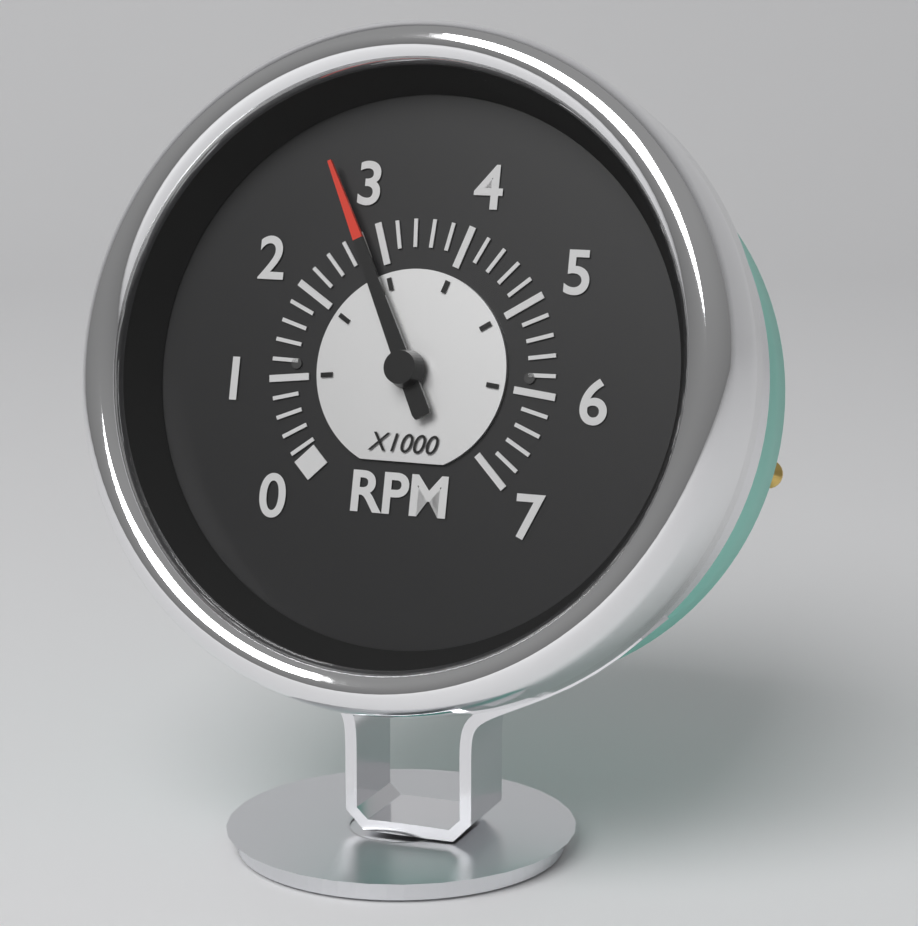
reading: 2800 RPM
